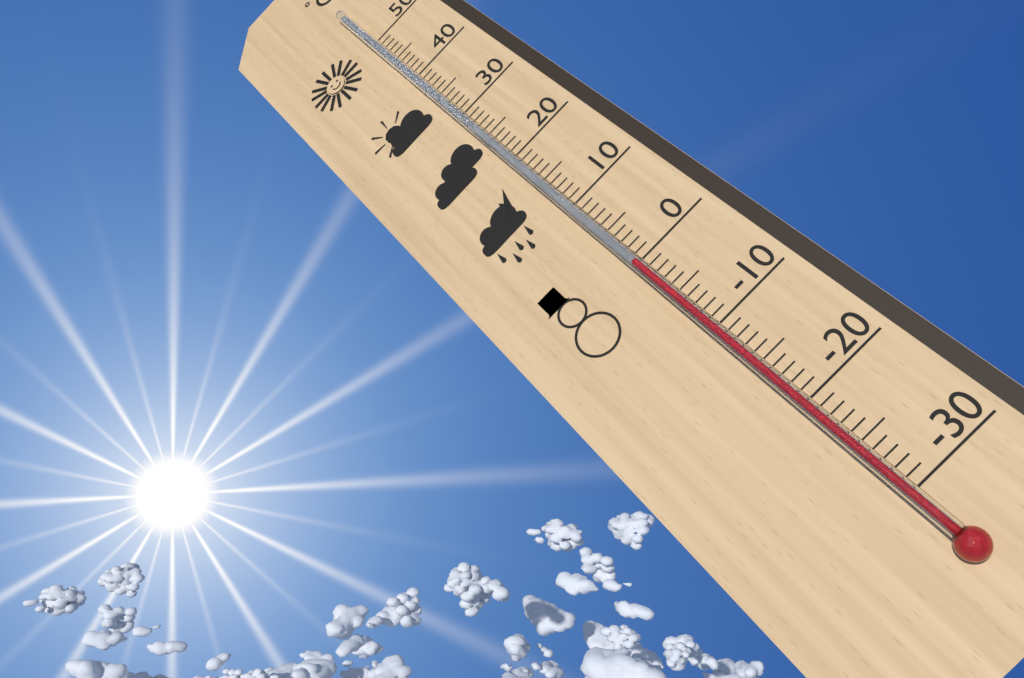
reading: 0 °C
